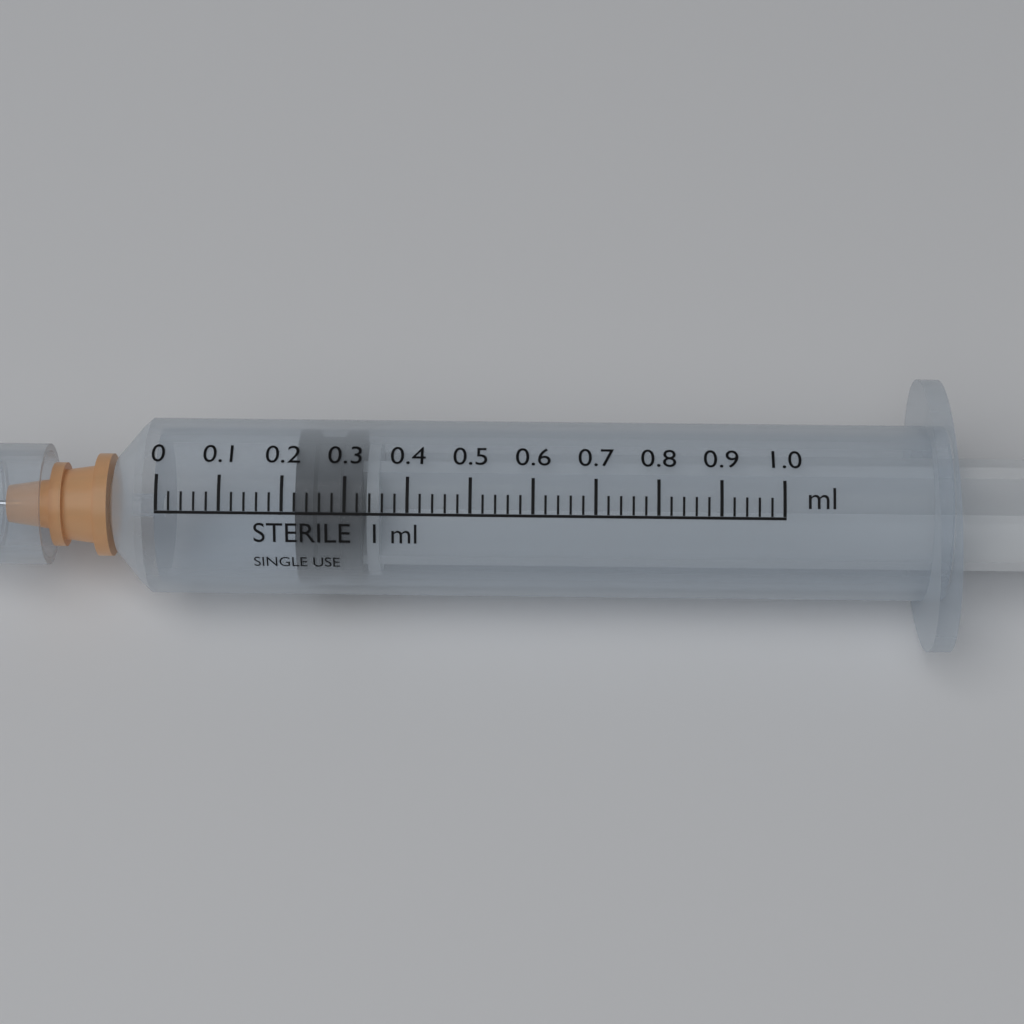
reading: 0.22 ml
